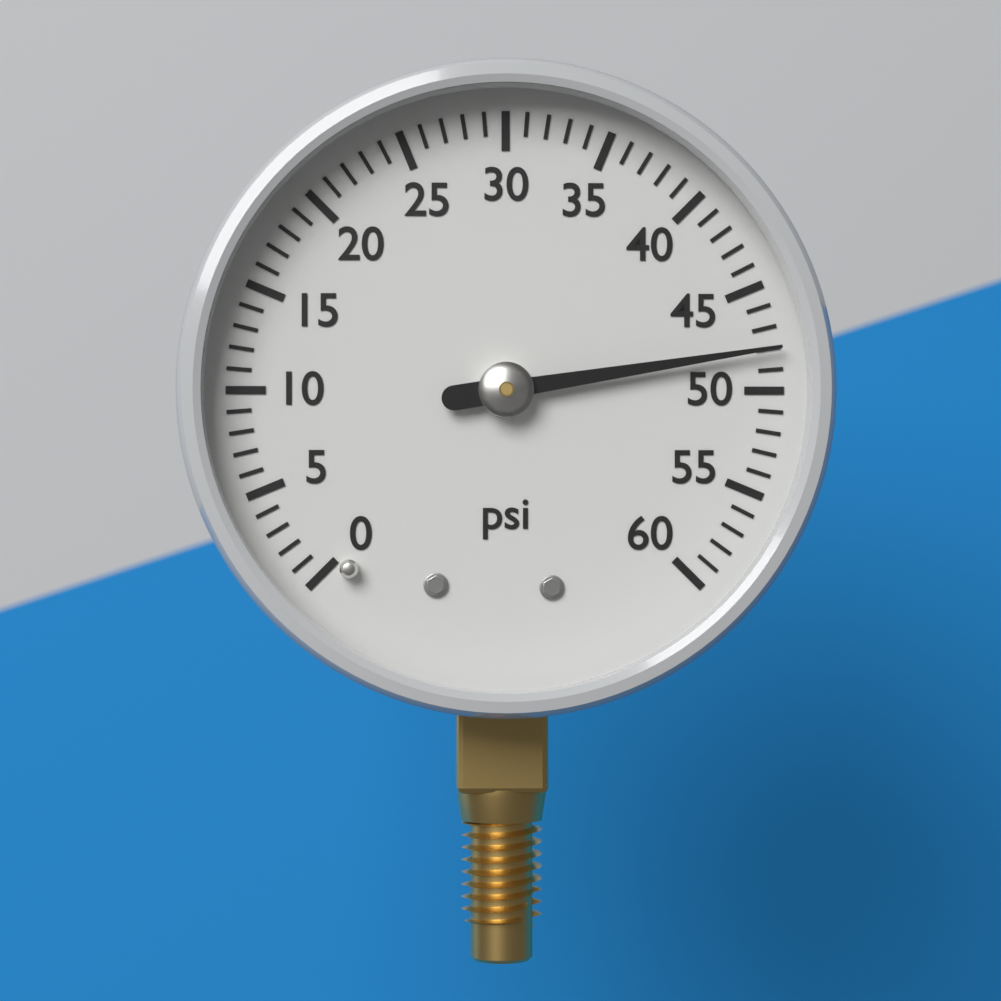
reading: 48 psi
